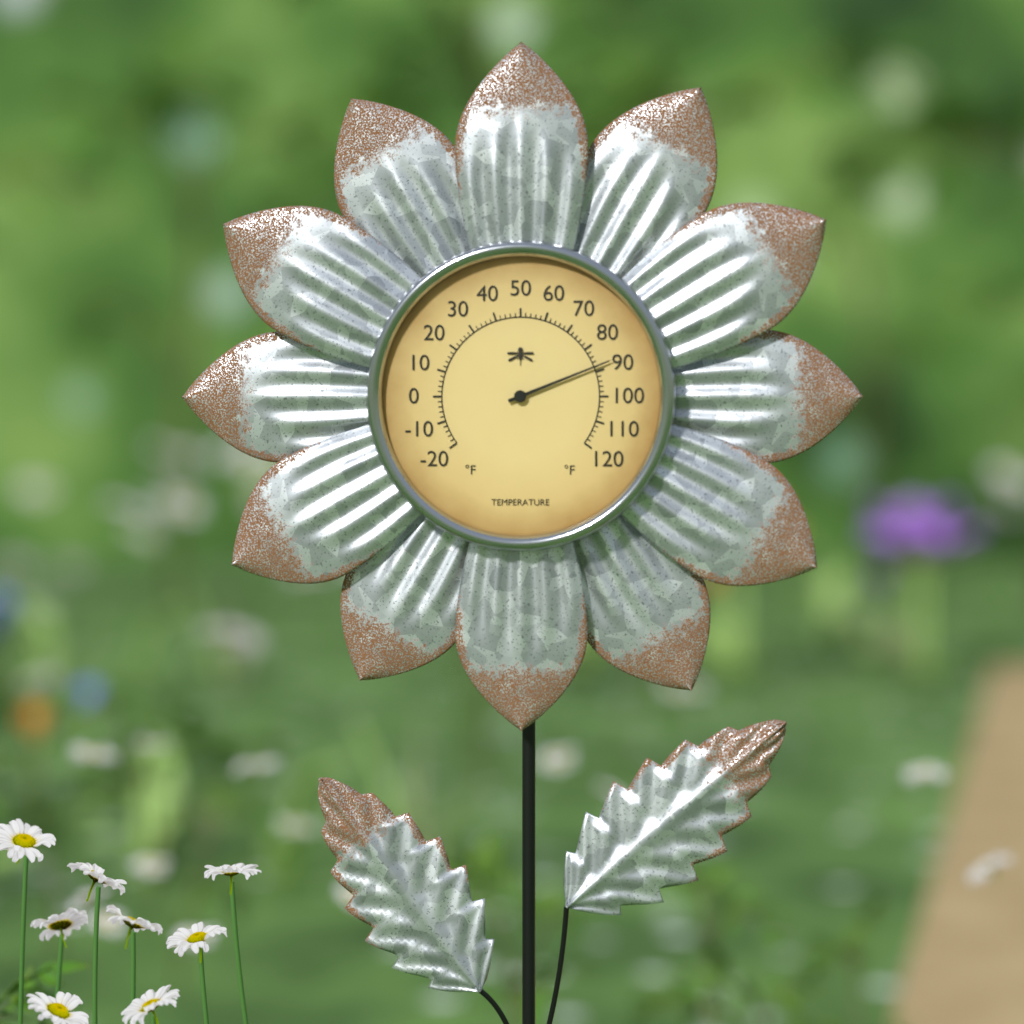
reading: 88 °F
